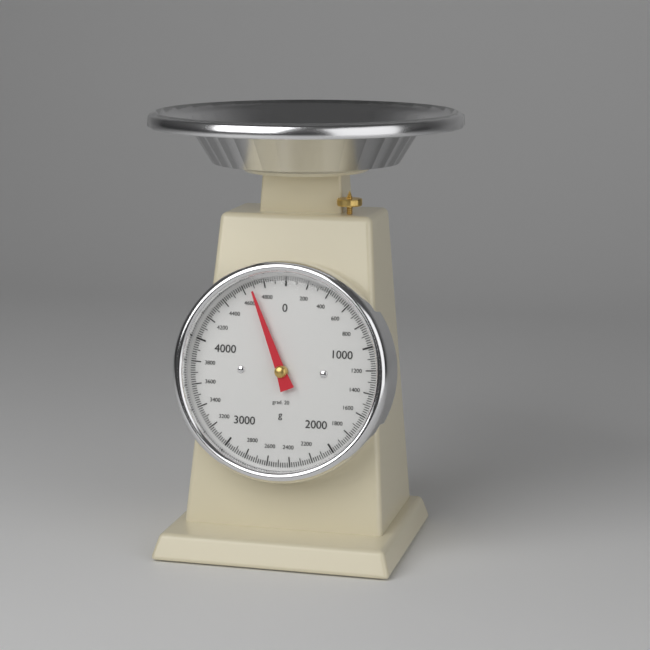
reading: 4680 g
